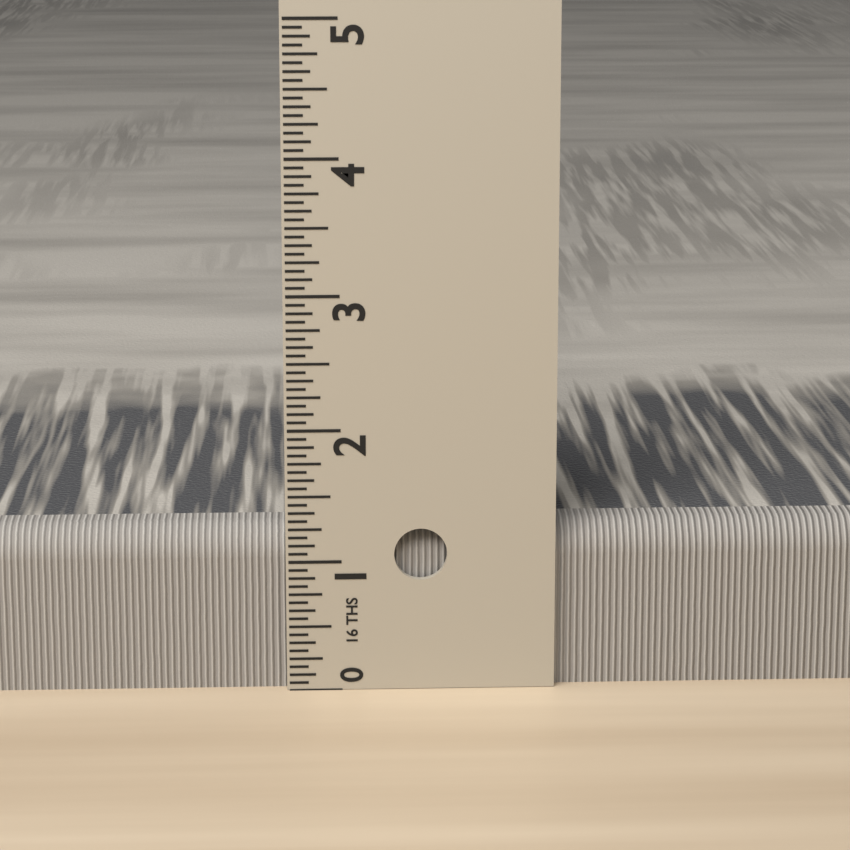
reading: 1.2500 in
